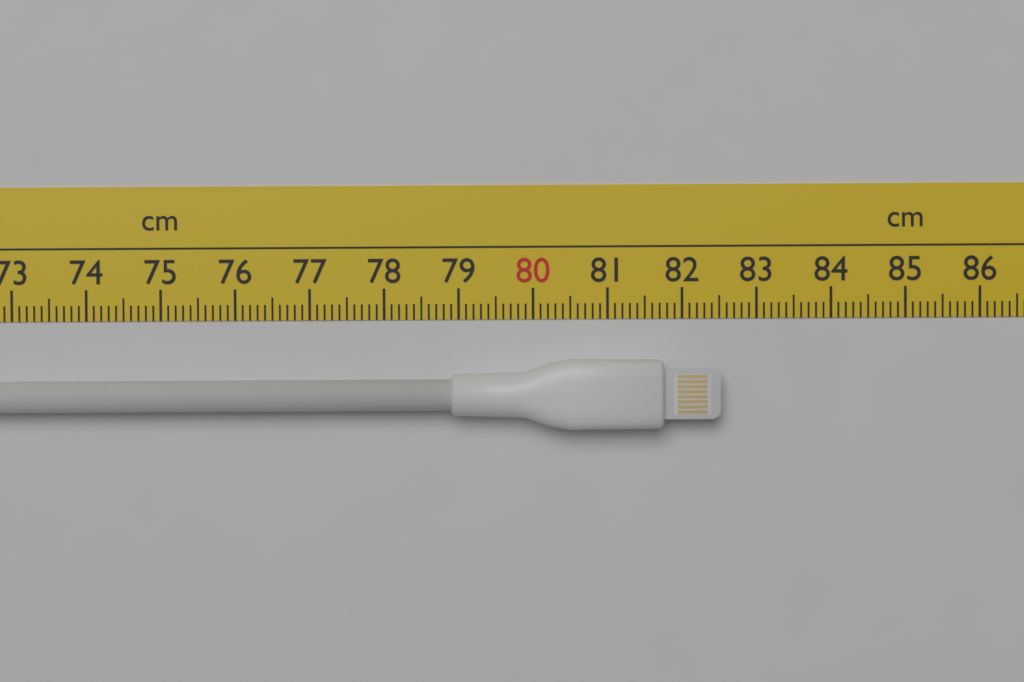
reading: 82.5 cm
